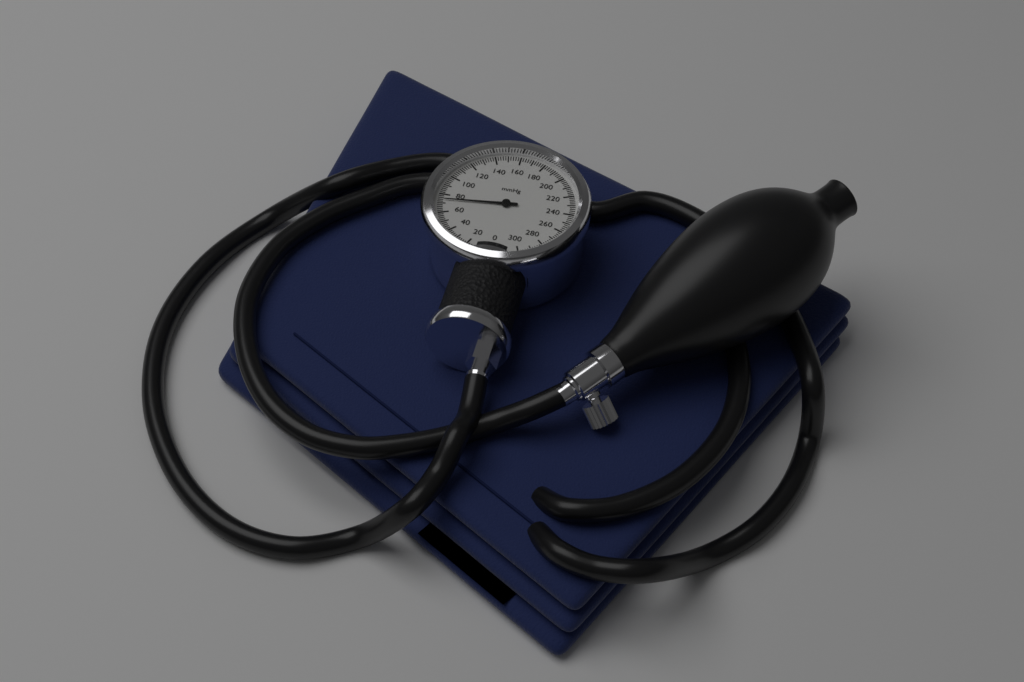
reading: 74 mmHg
